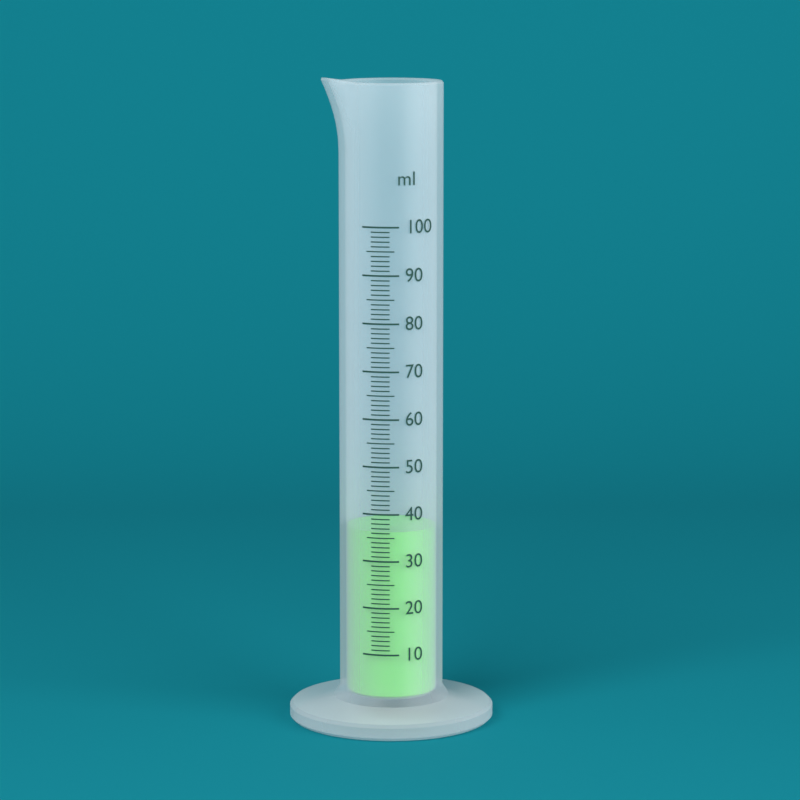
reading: 36 ml
